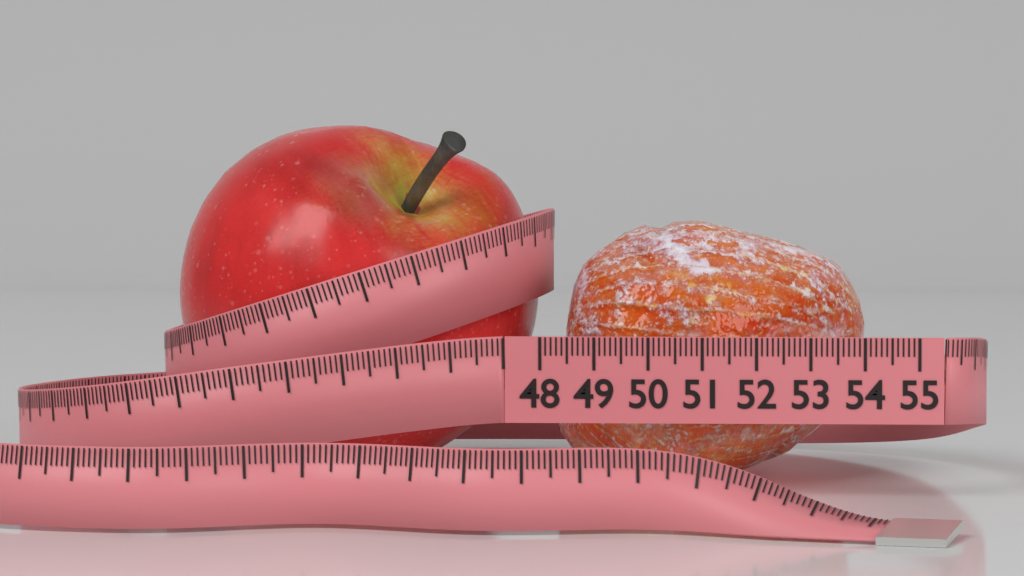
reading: 54.0 (no unit)
